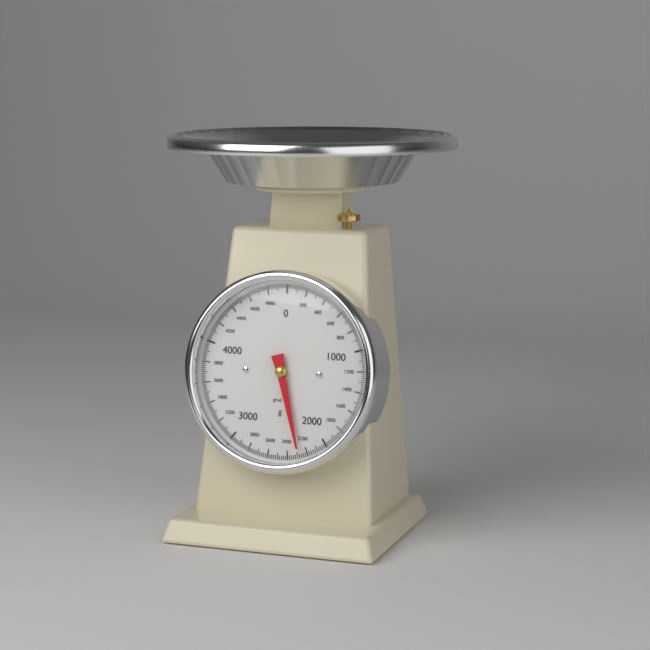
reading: 2280 g
